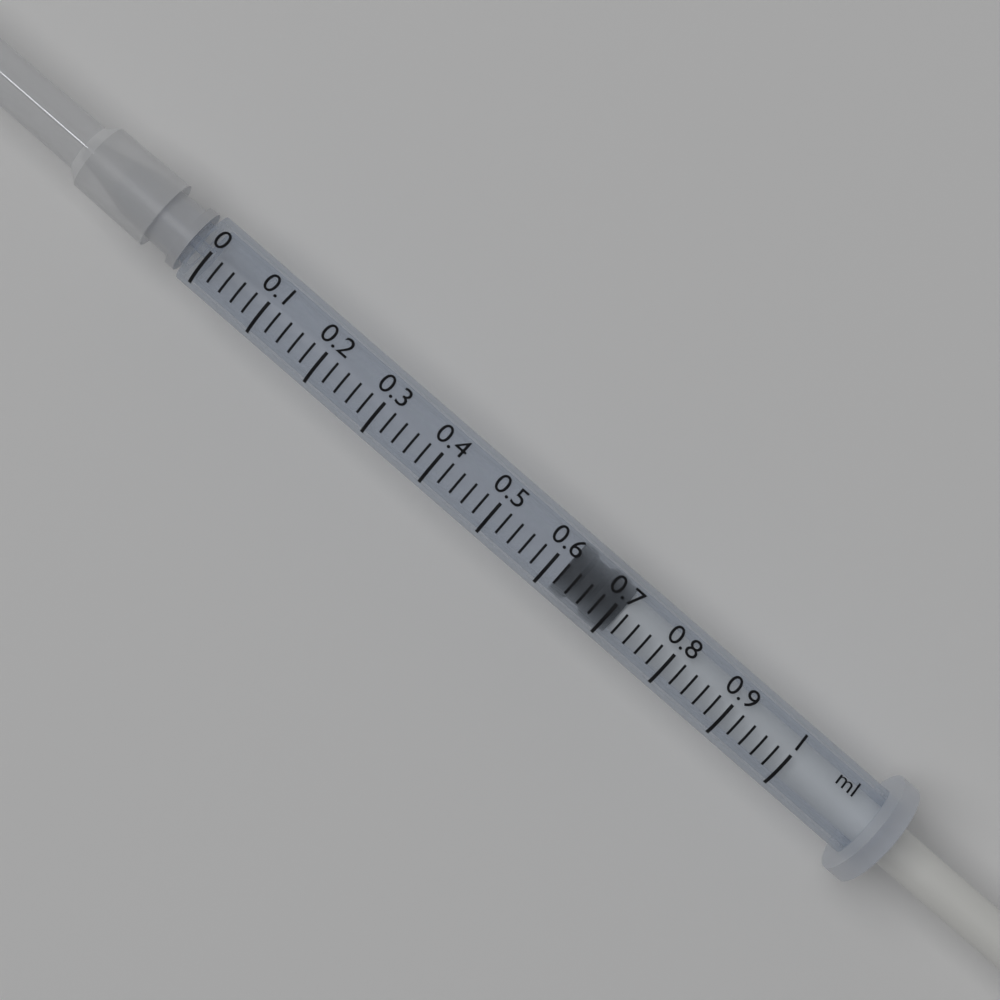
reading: 0.62 ml
